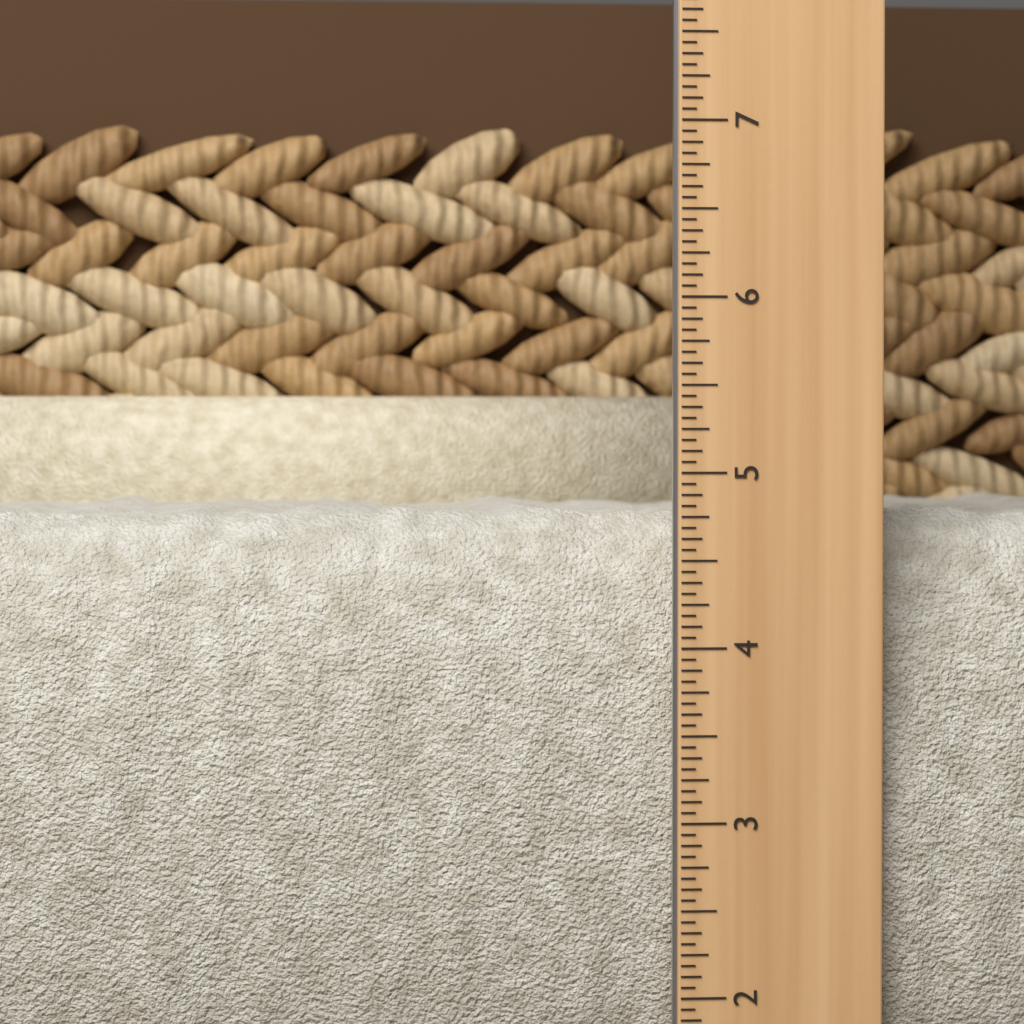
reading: 4.8125 in
